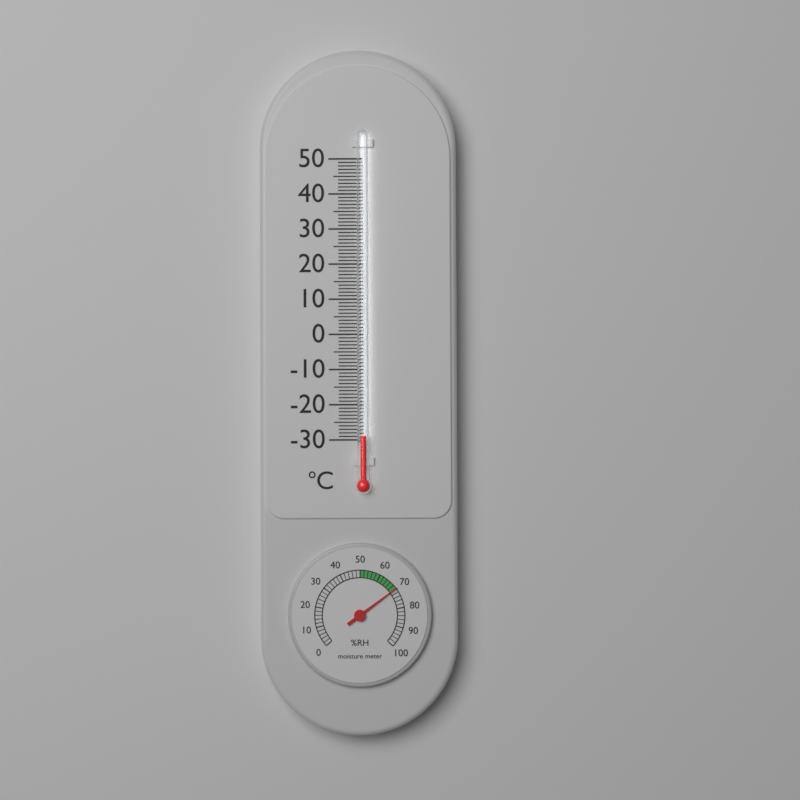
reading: -29 °C
